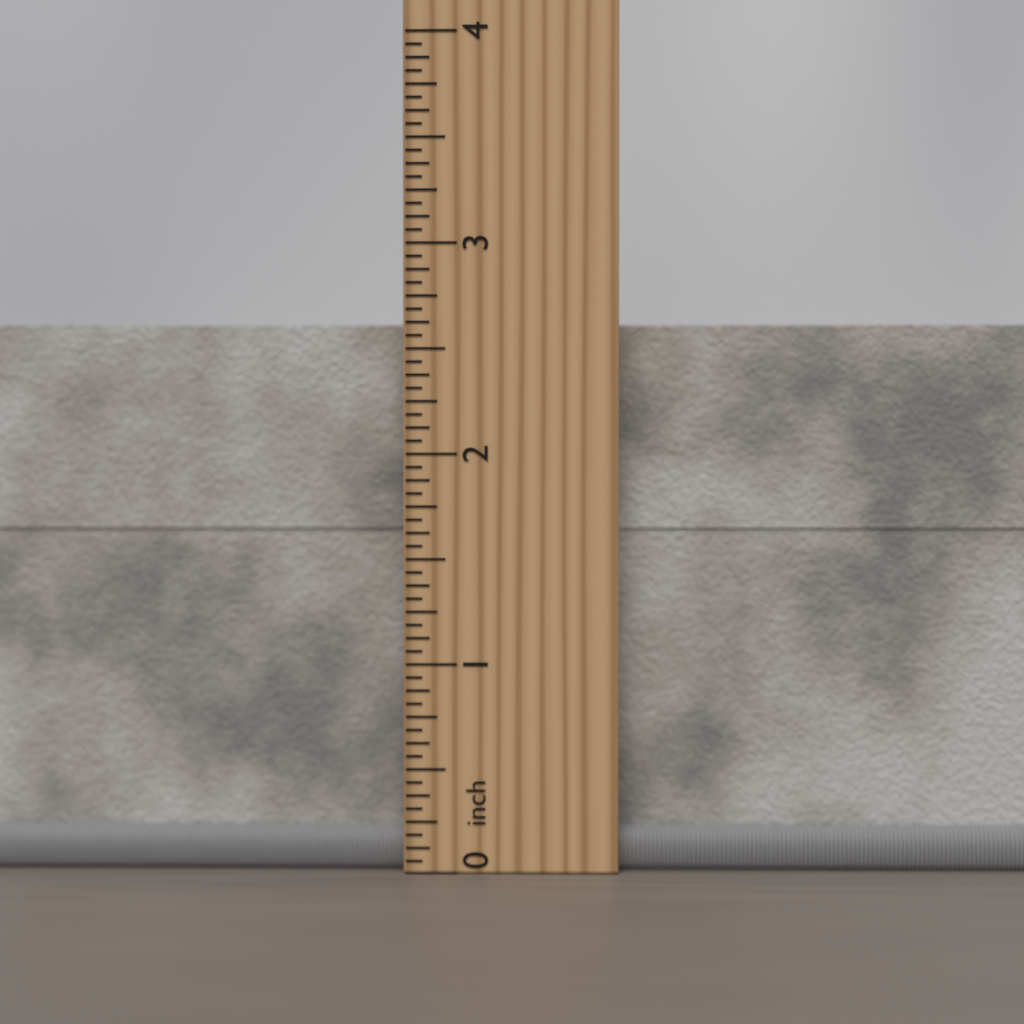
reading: 2.6250 inch
